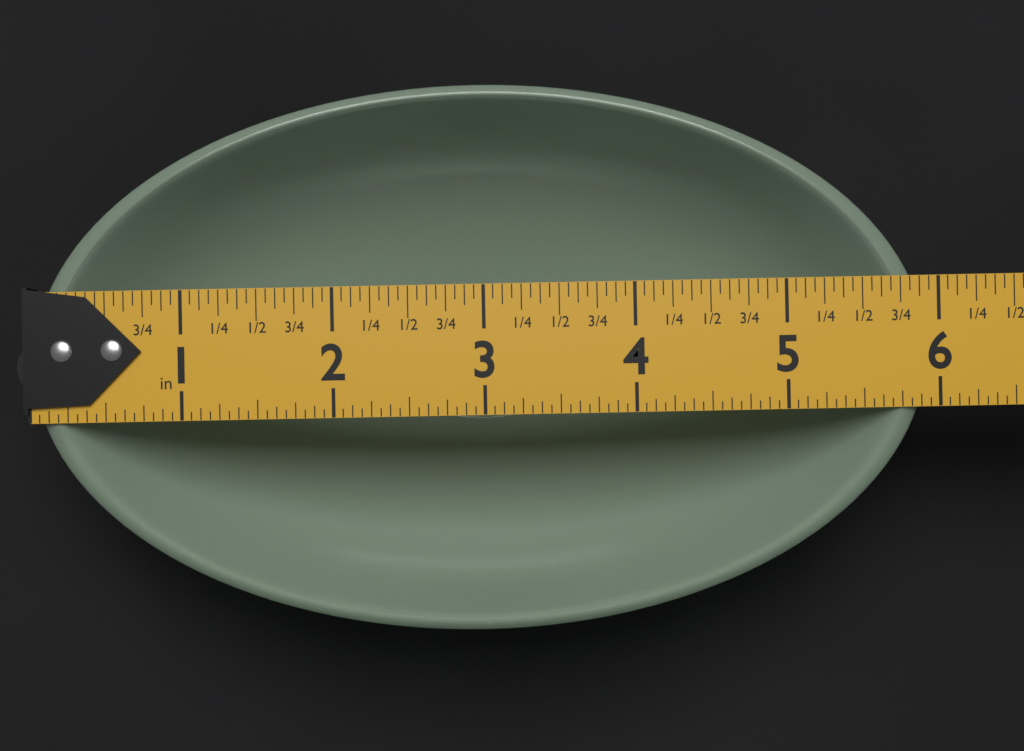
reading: 5.9375 in
